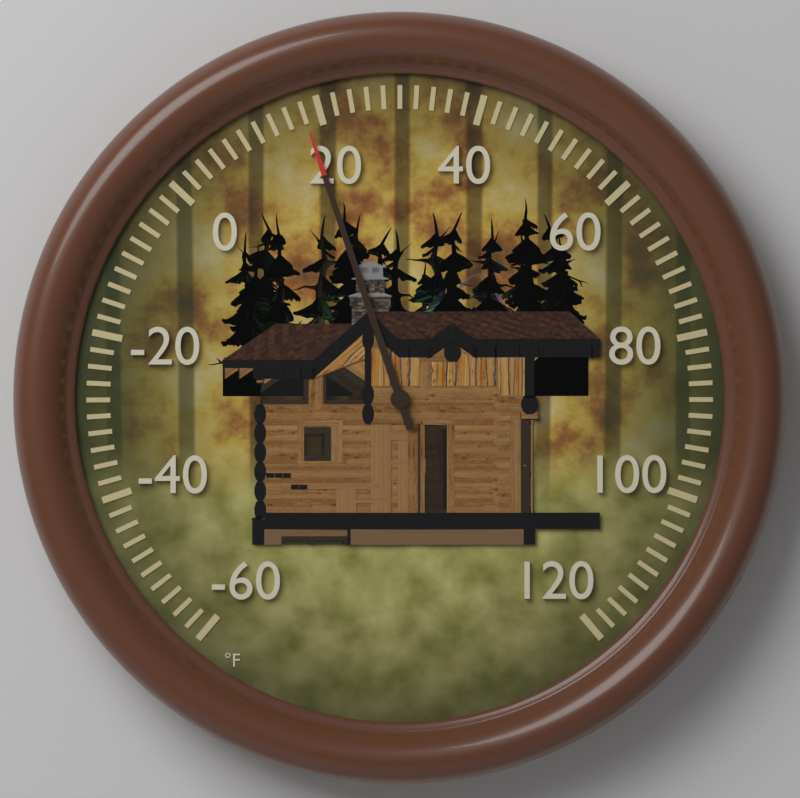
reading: 18 °F
